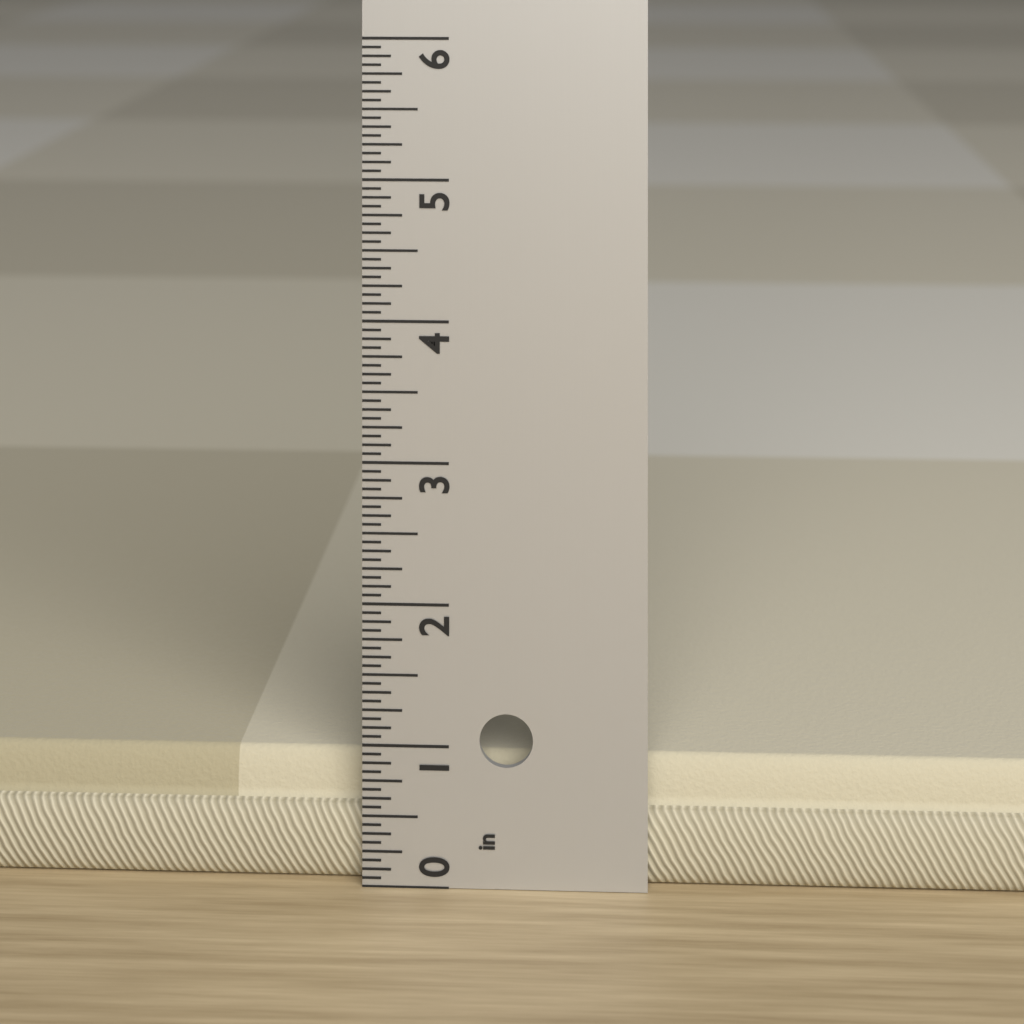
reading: 0.8750 in
